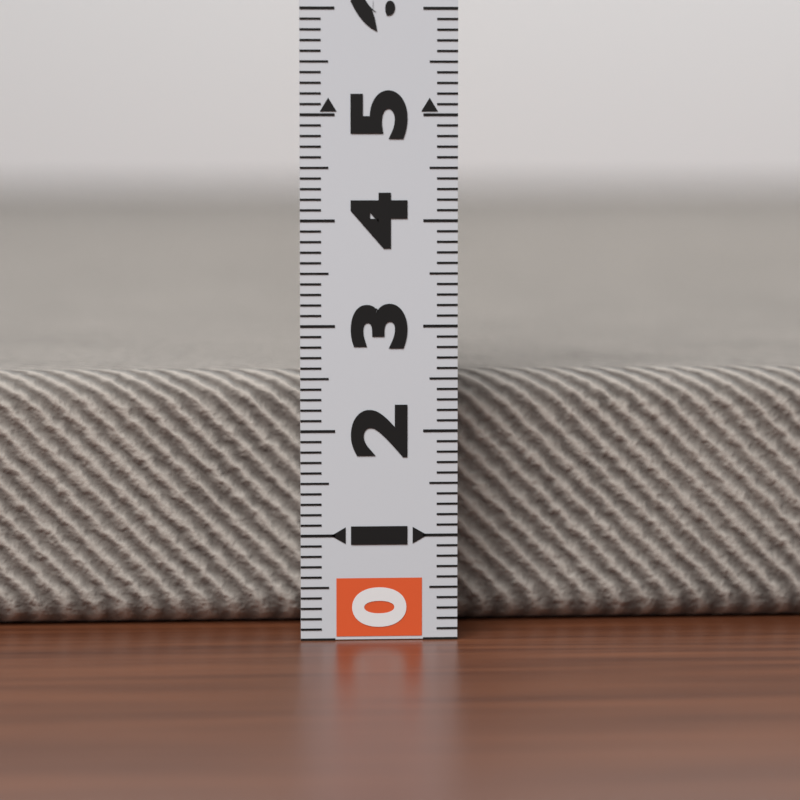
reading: 2.5 (no unit)
